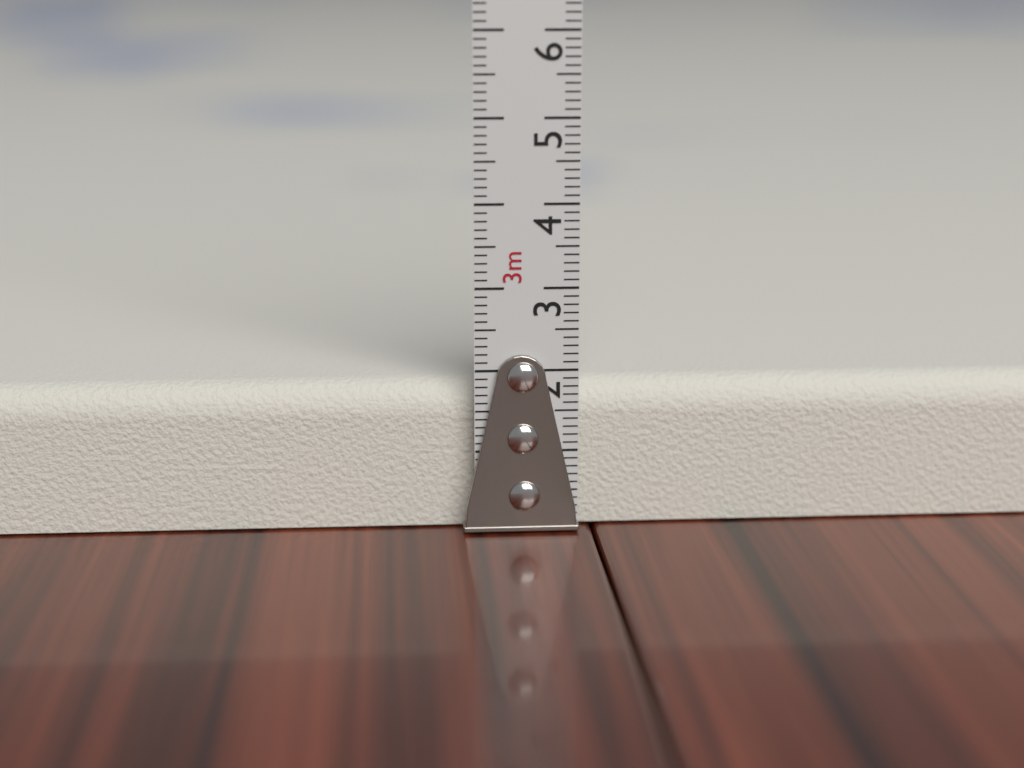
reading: 1.8 cm
